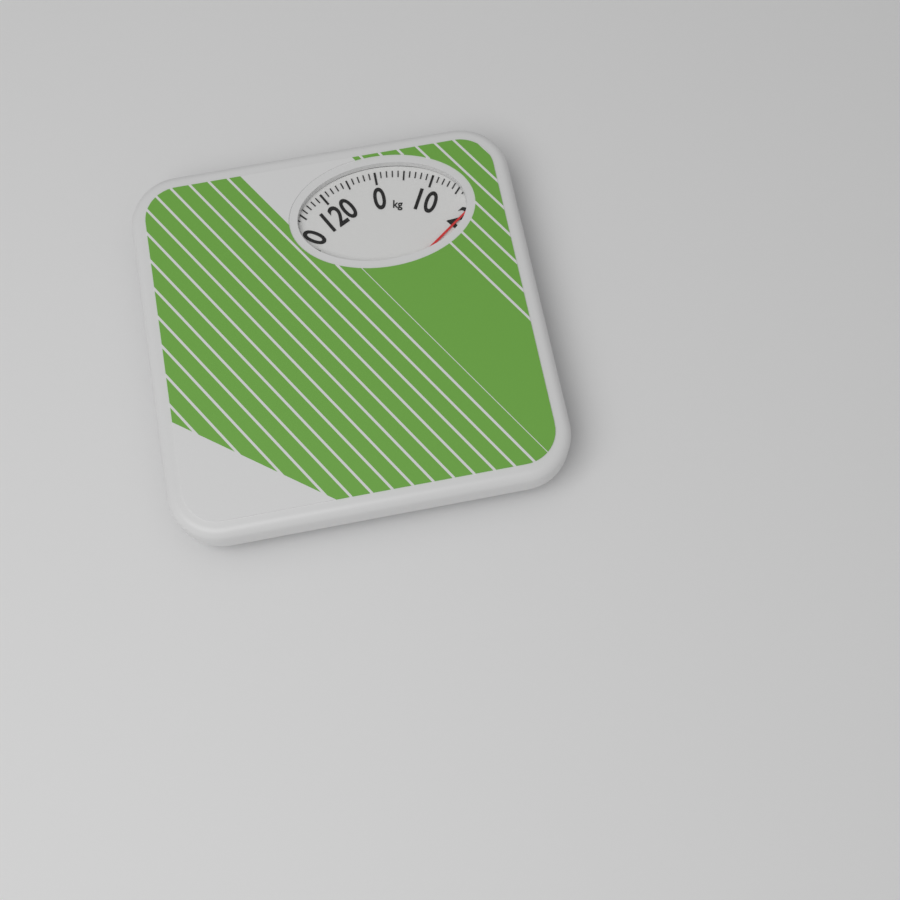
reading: 19 kg
